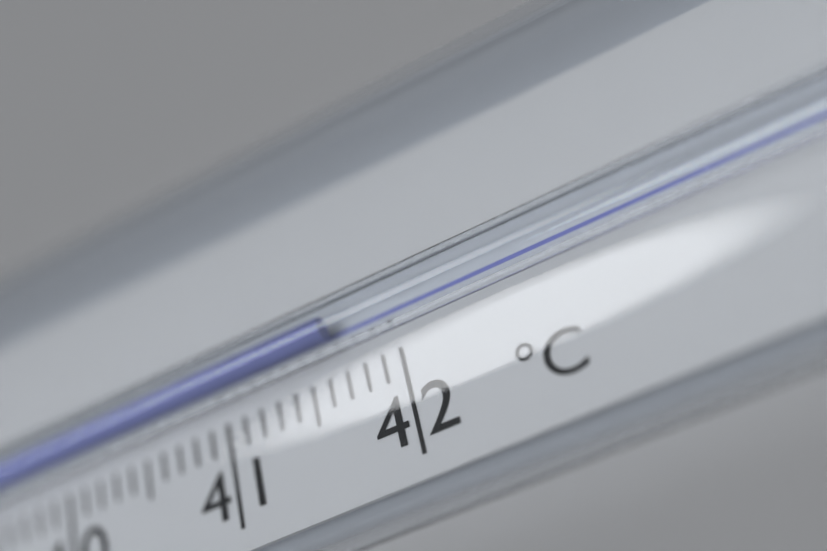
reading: 41.7 °C
